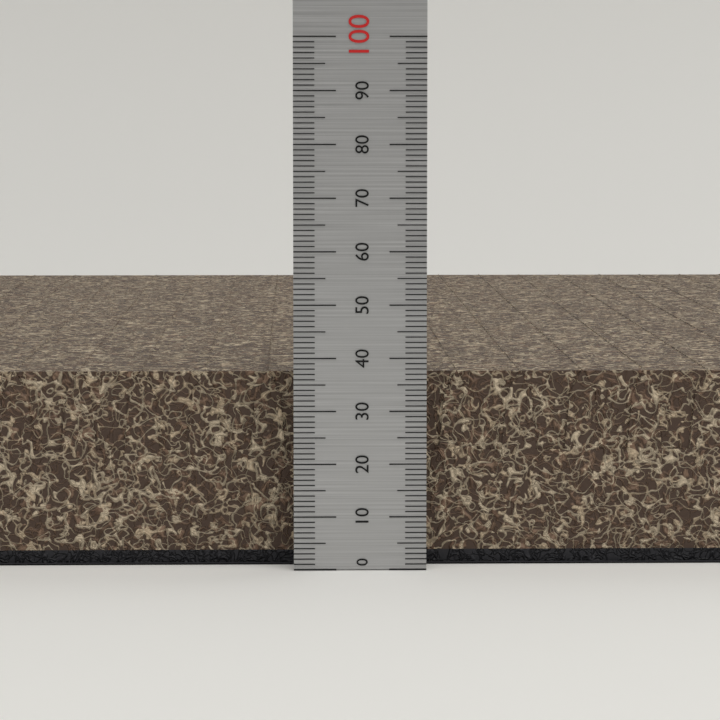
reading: 37 (no unit)
